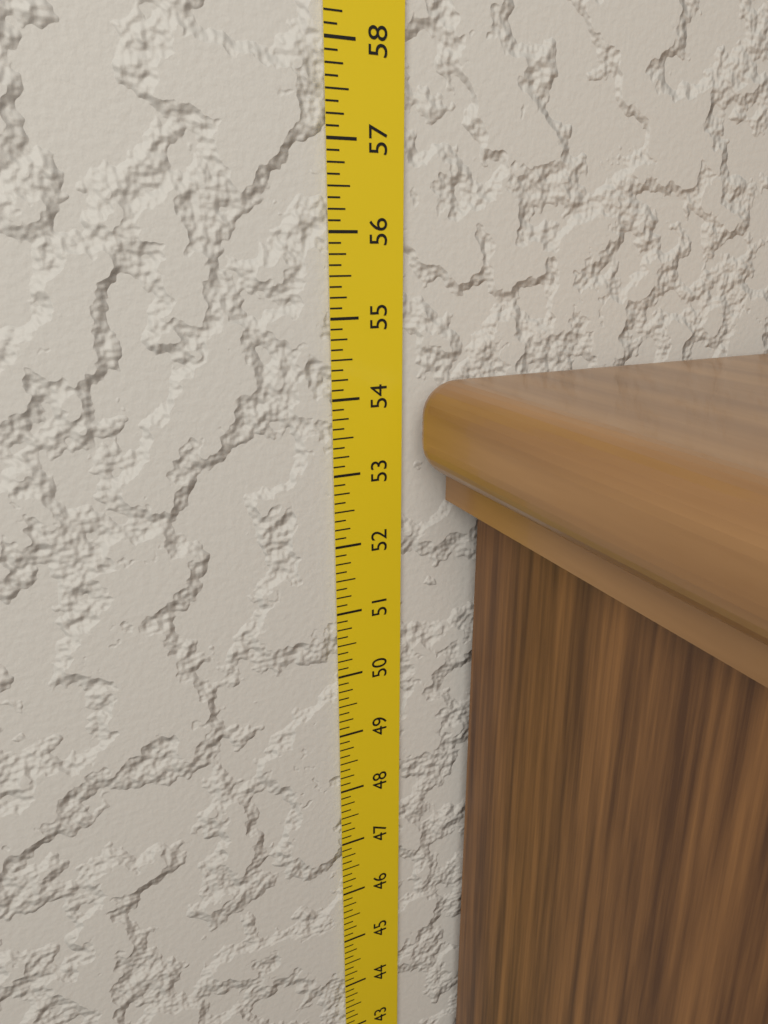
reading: 54.250 in
